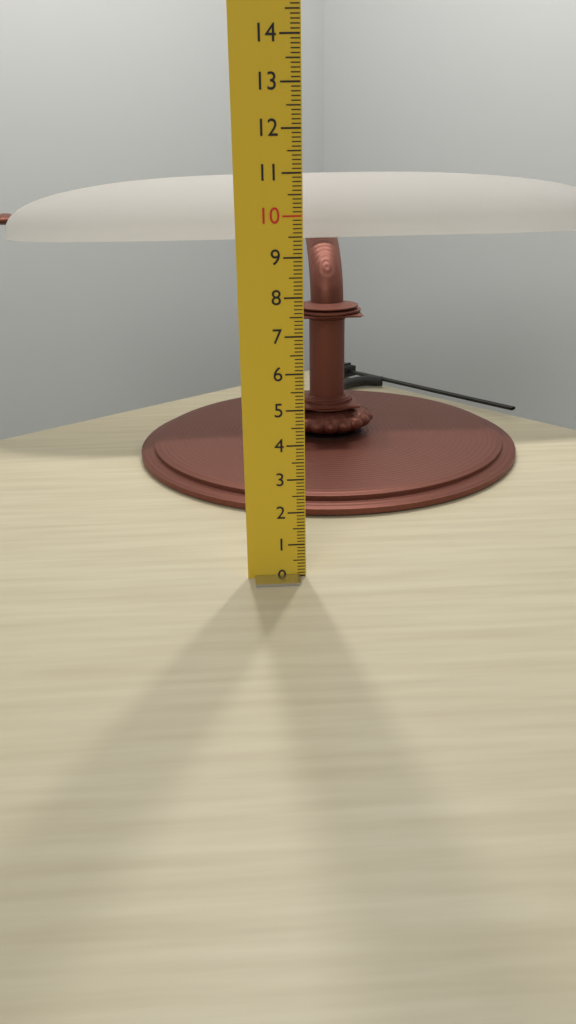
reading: 10.7 cm
